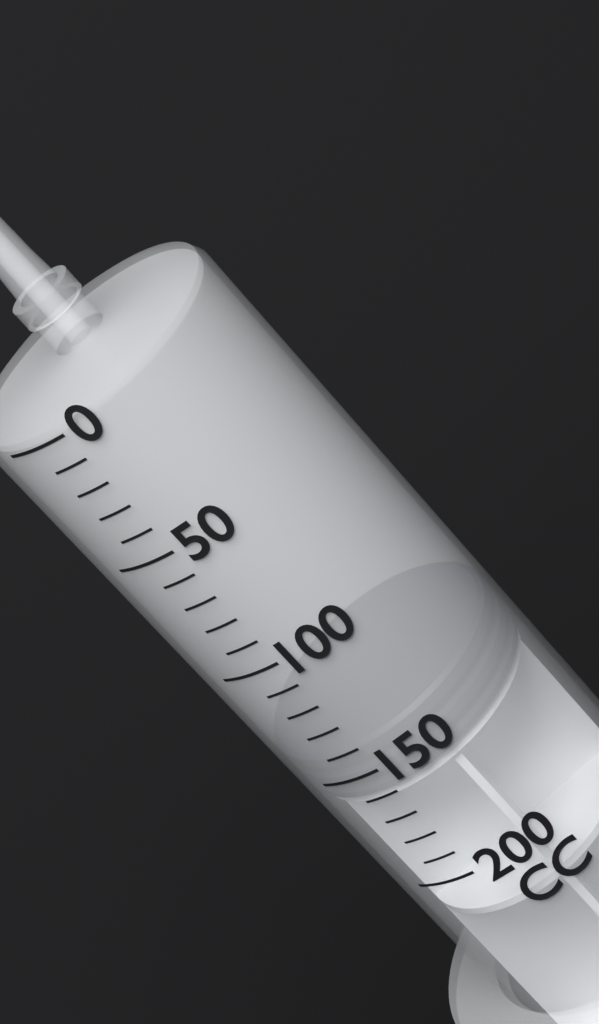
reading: 140 cc
